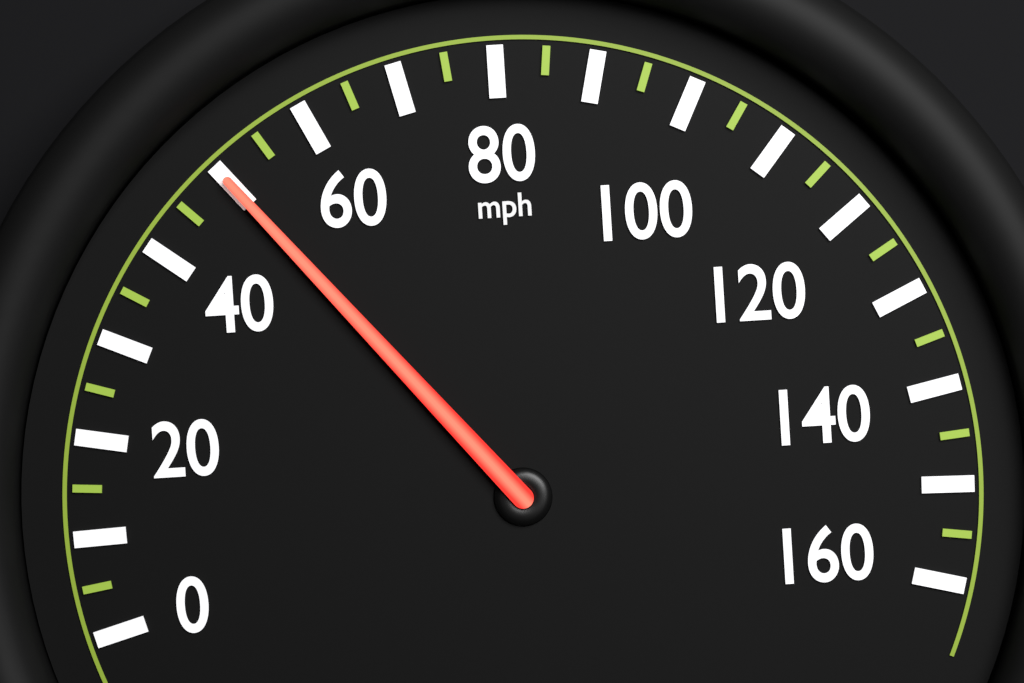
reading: 50 mph
